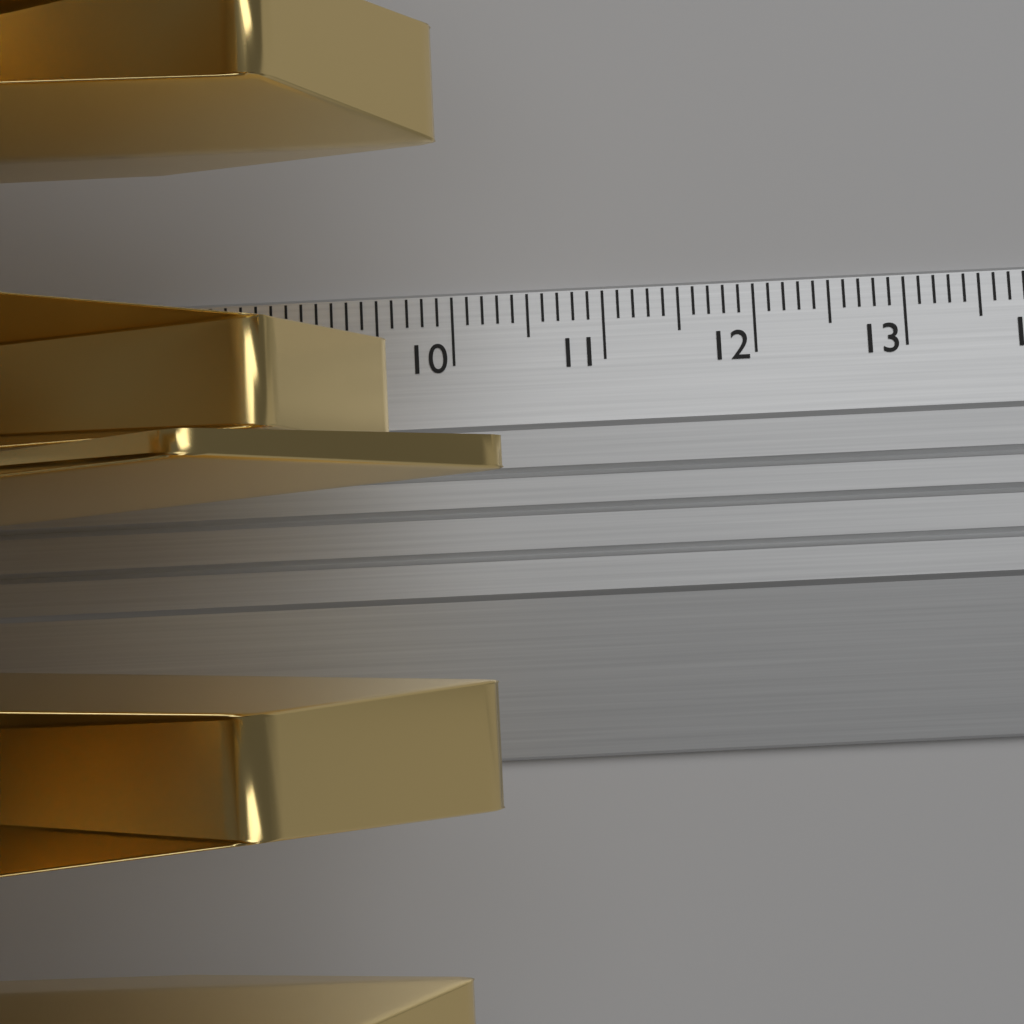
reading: 10.3 cm
